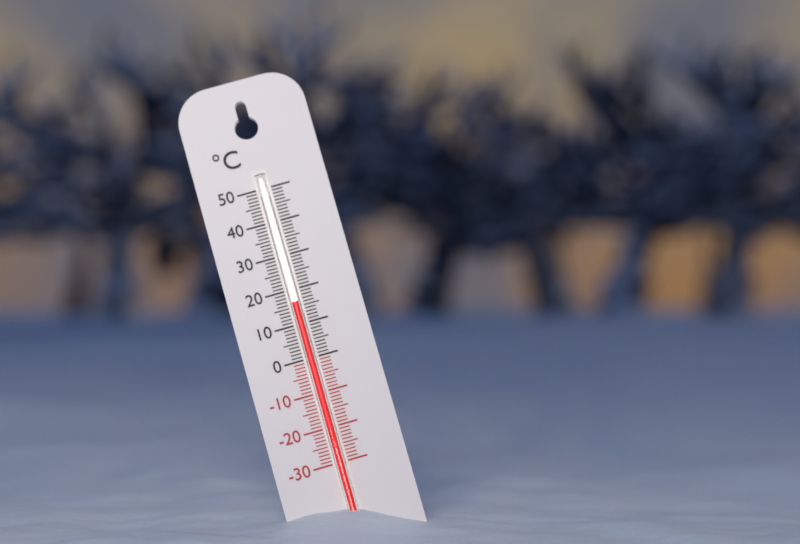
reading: 16 °C
